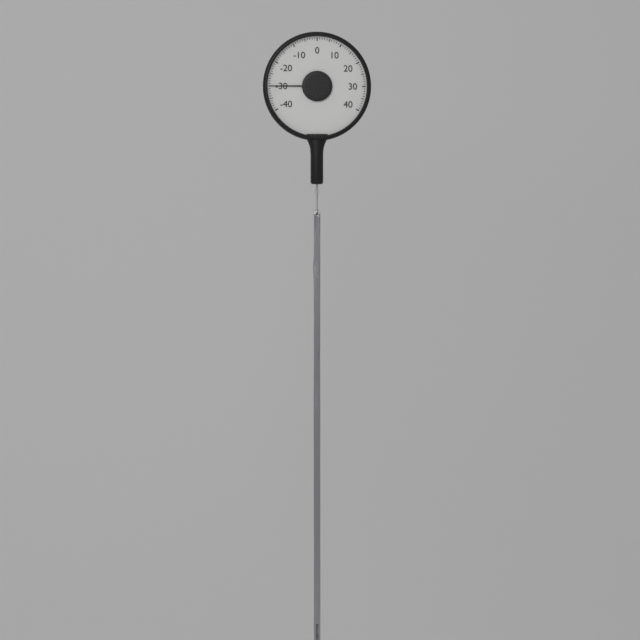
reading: -30 (no unit)
